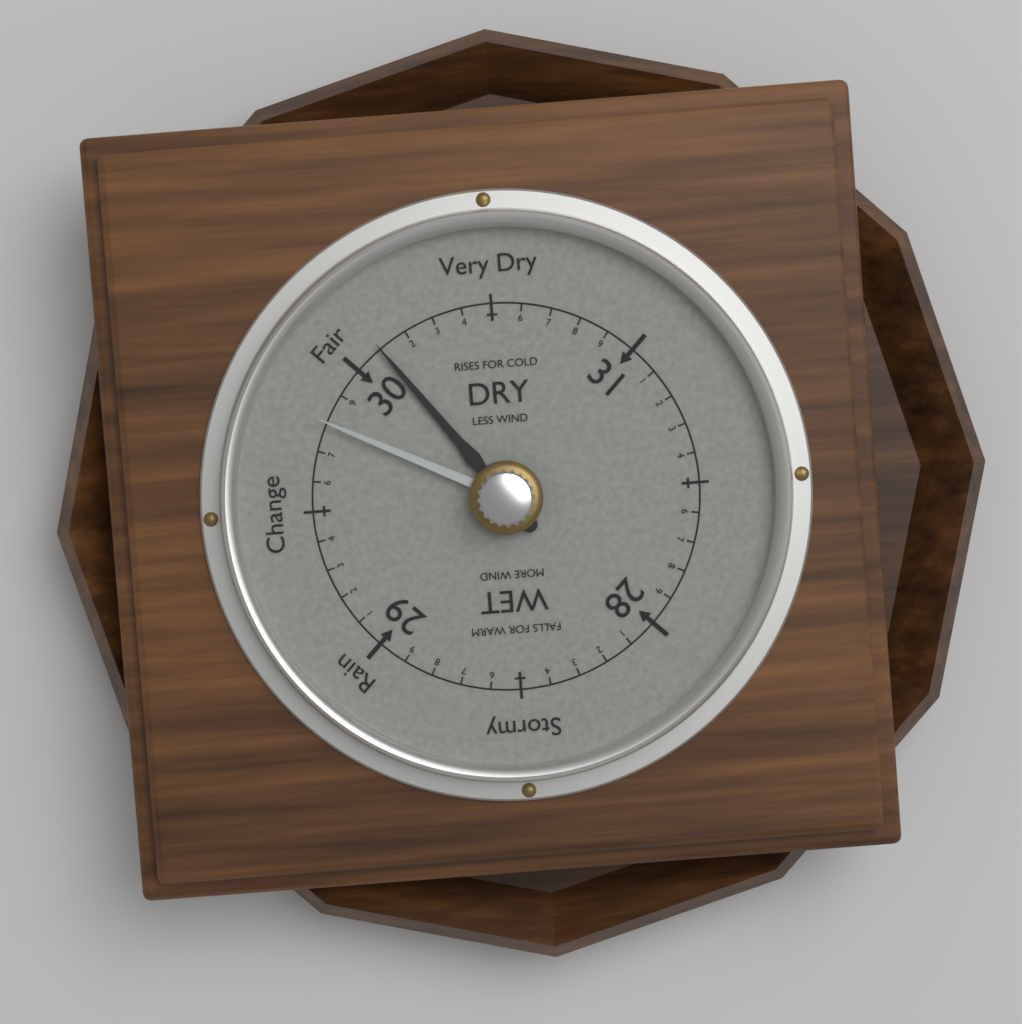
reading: 30.1 (no unit)
